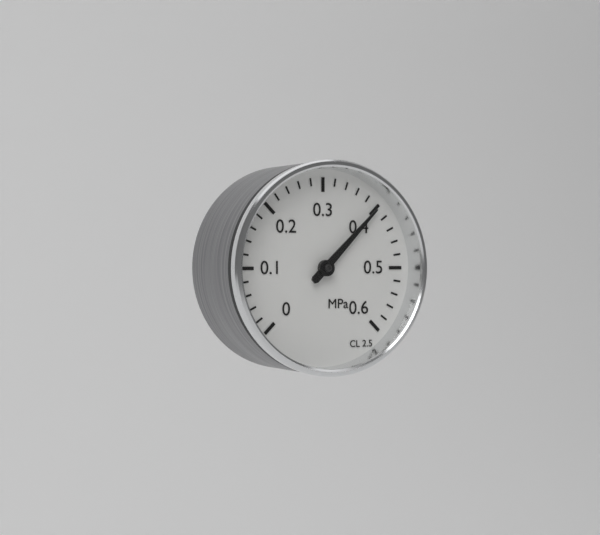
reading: 0.40 MPa
